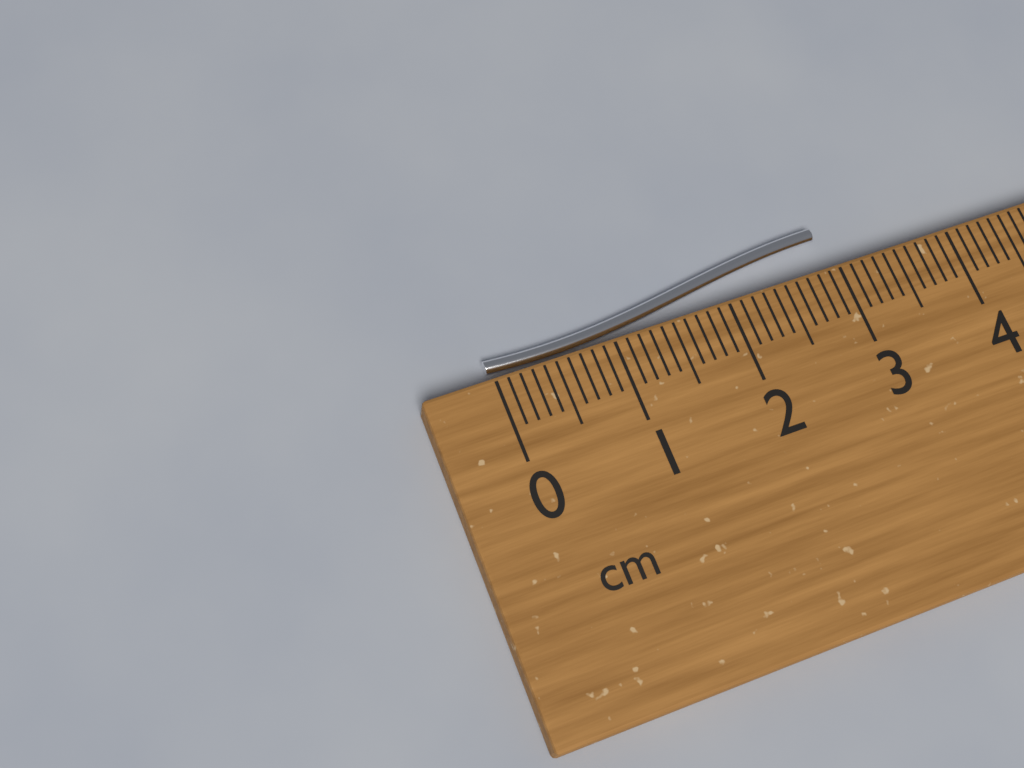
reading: 3.0 cm
